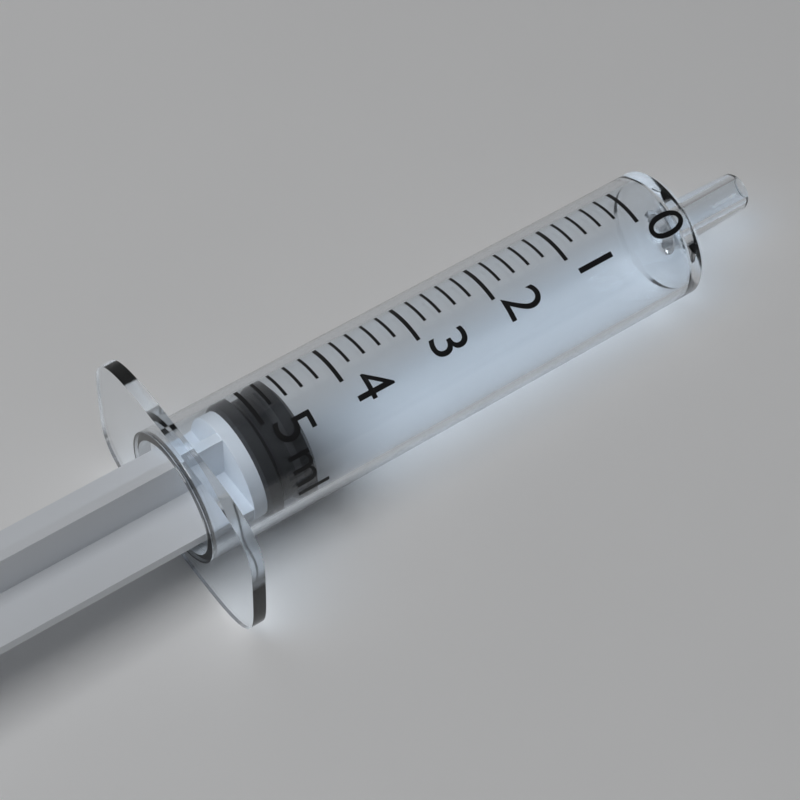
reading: 4.6 ml
